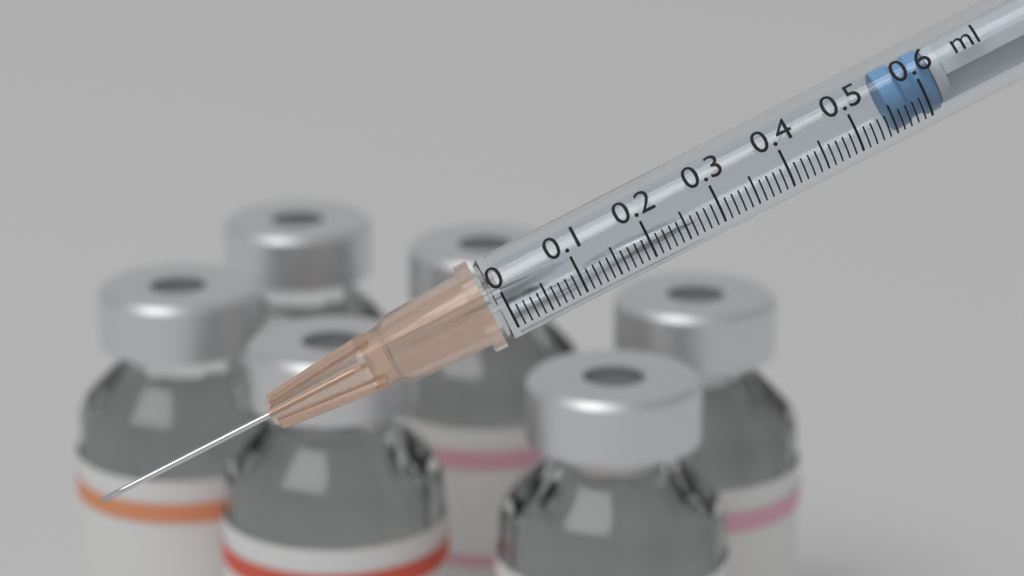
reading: 0.55 ml
